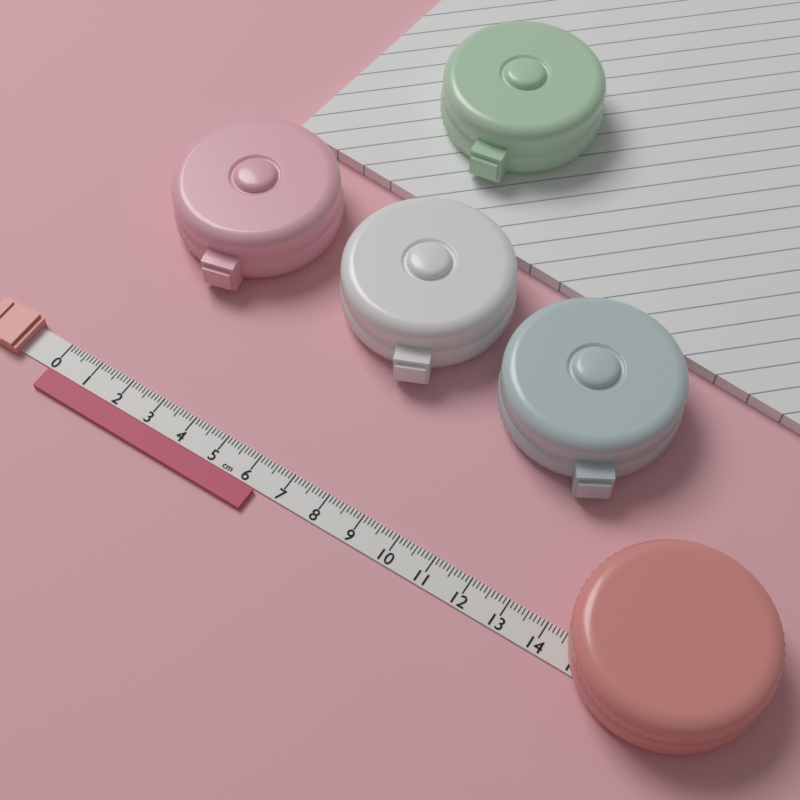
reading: 6.4 cm
